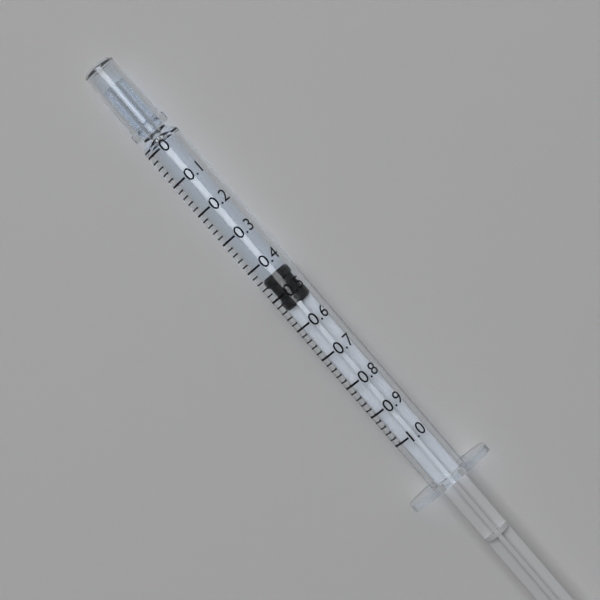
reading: 0.44 (no unit)
